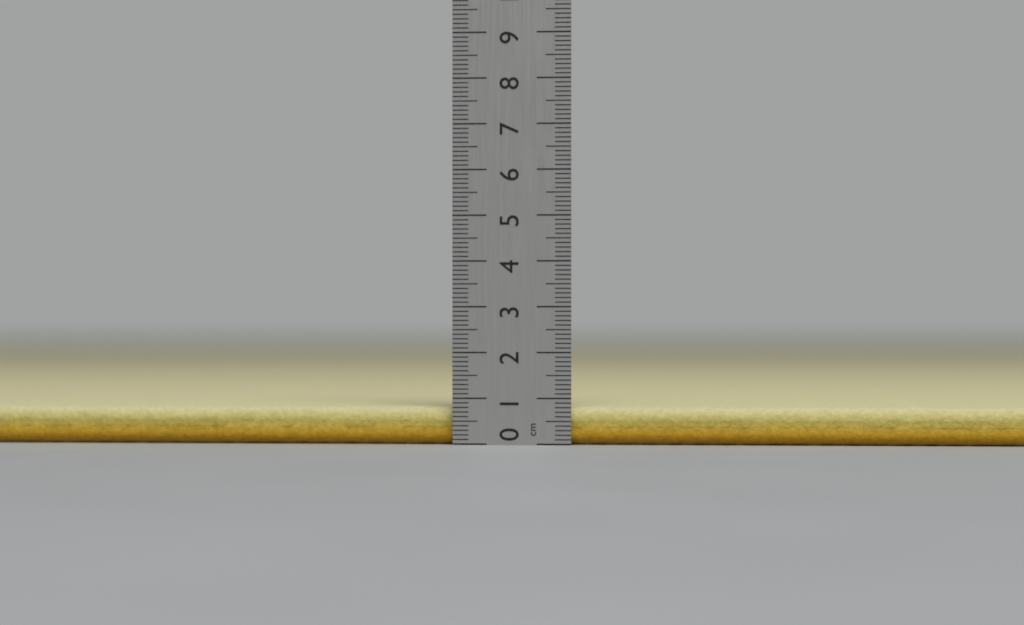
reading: 0.8 cm
